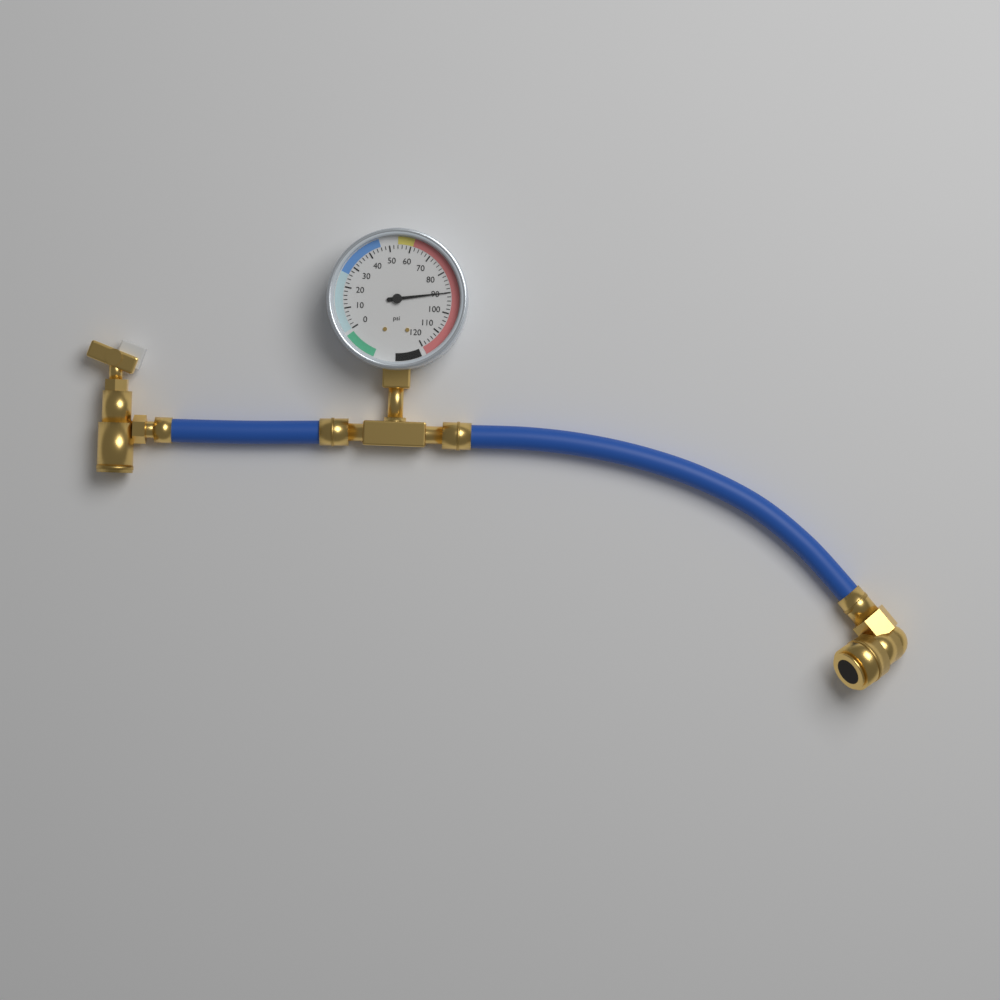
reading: 90 psi
